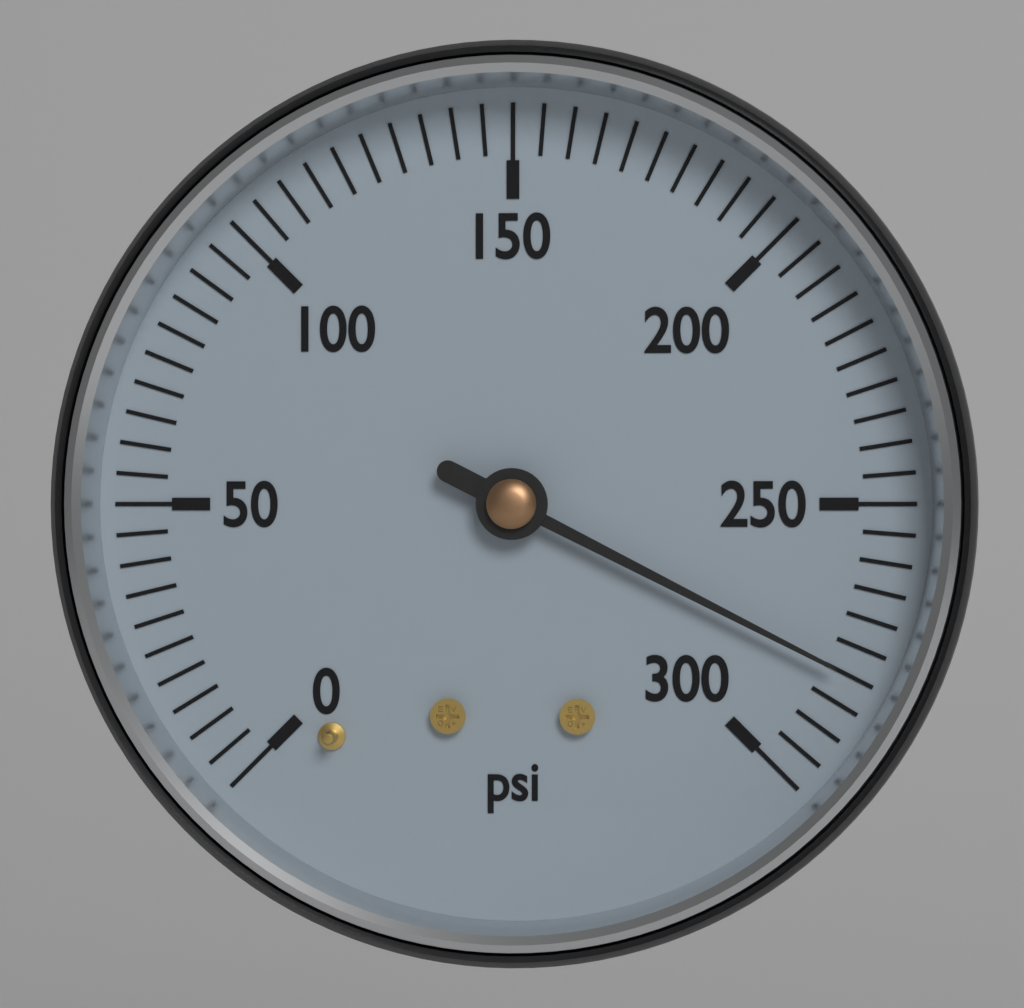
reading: 280 psi
